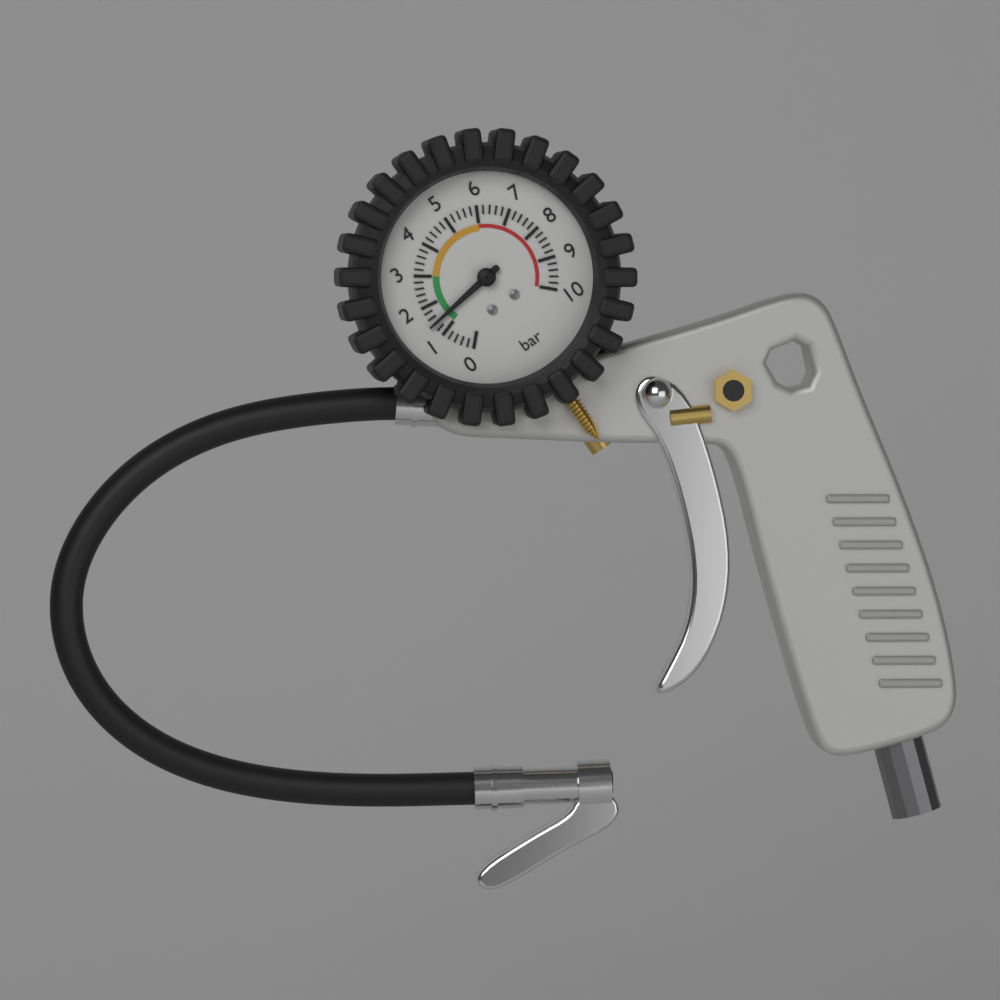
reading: 1.4 bar
